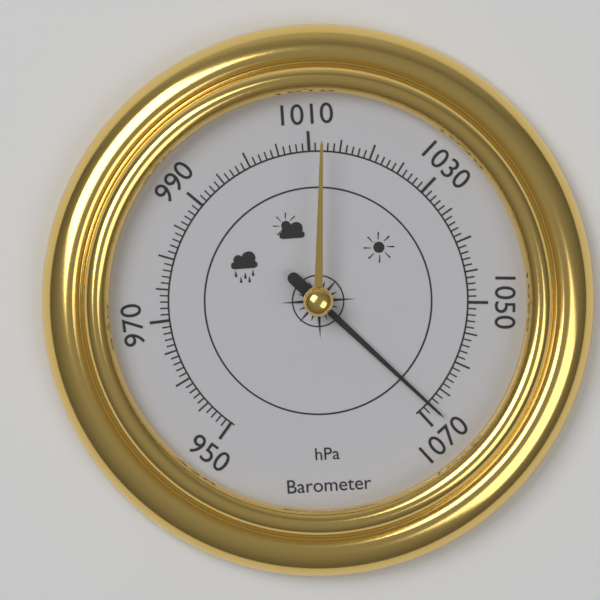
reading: 1068 hPa
